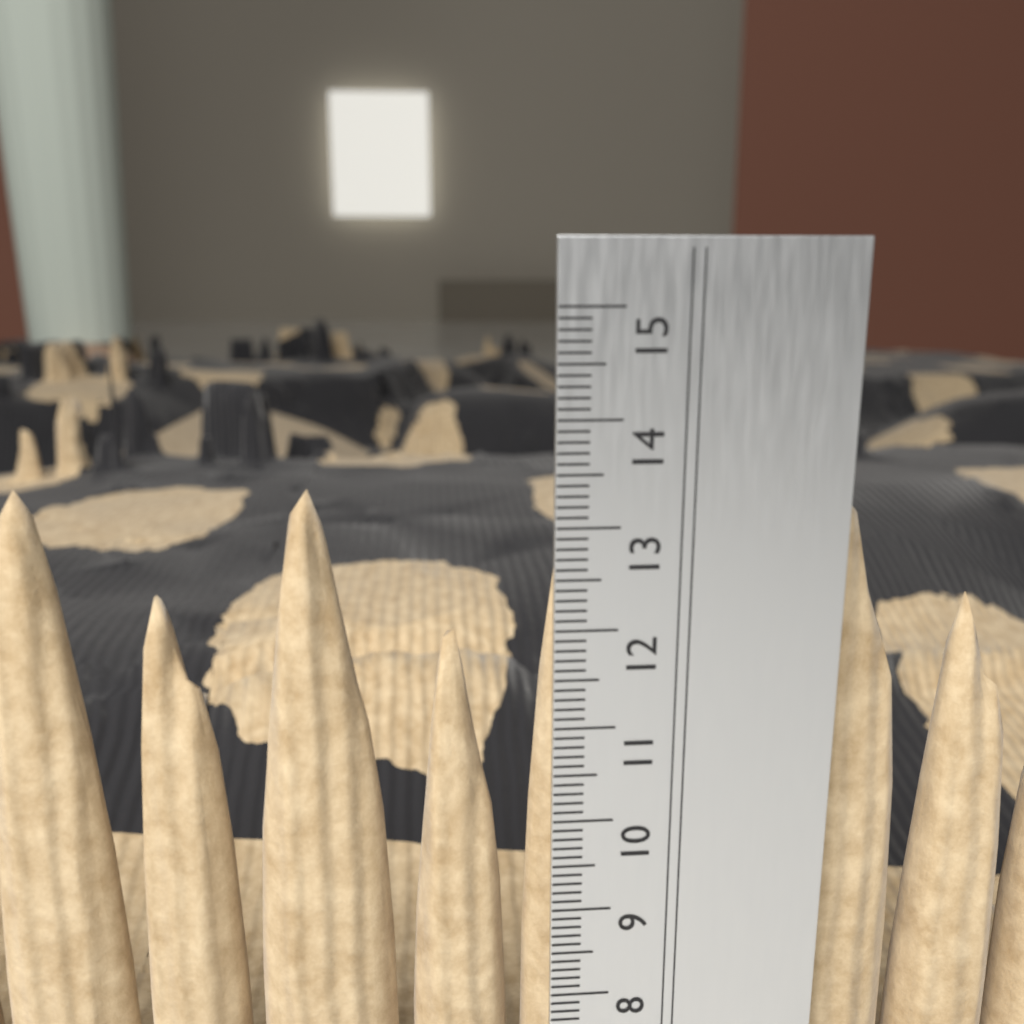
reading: 13.3 cm
